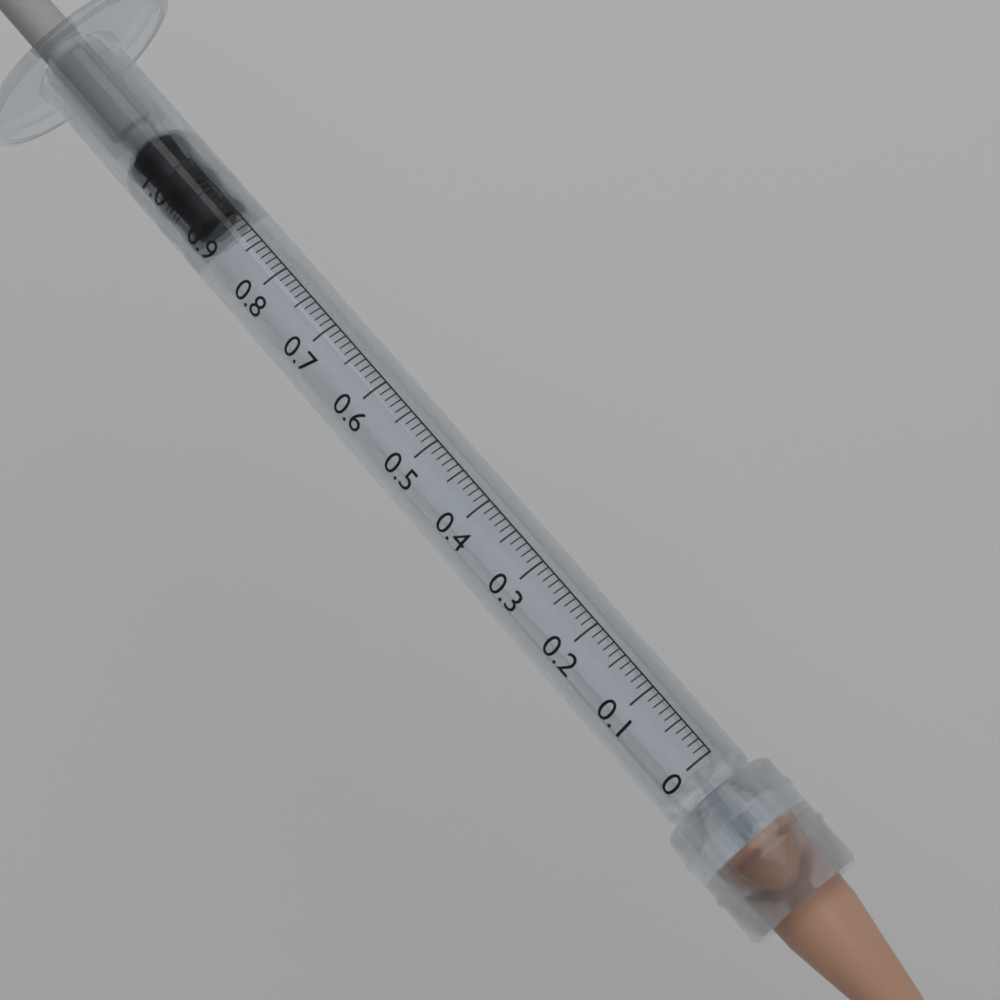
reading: 0.91 ml
